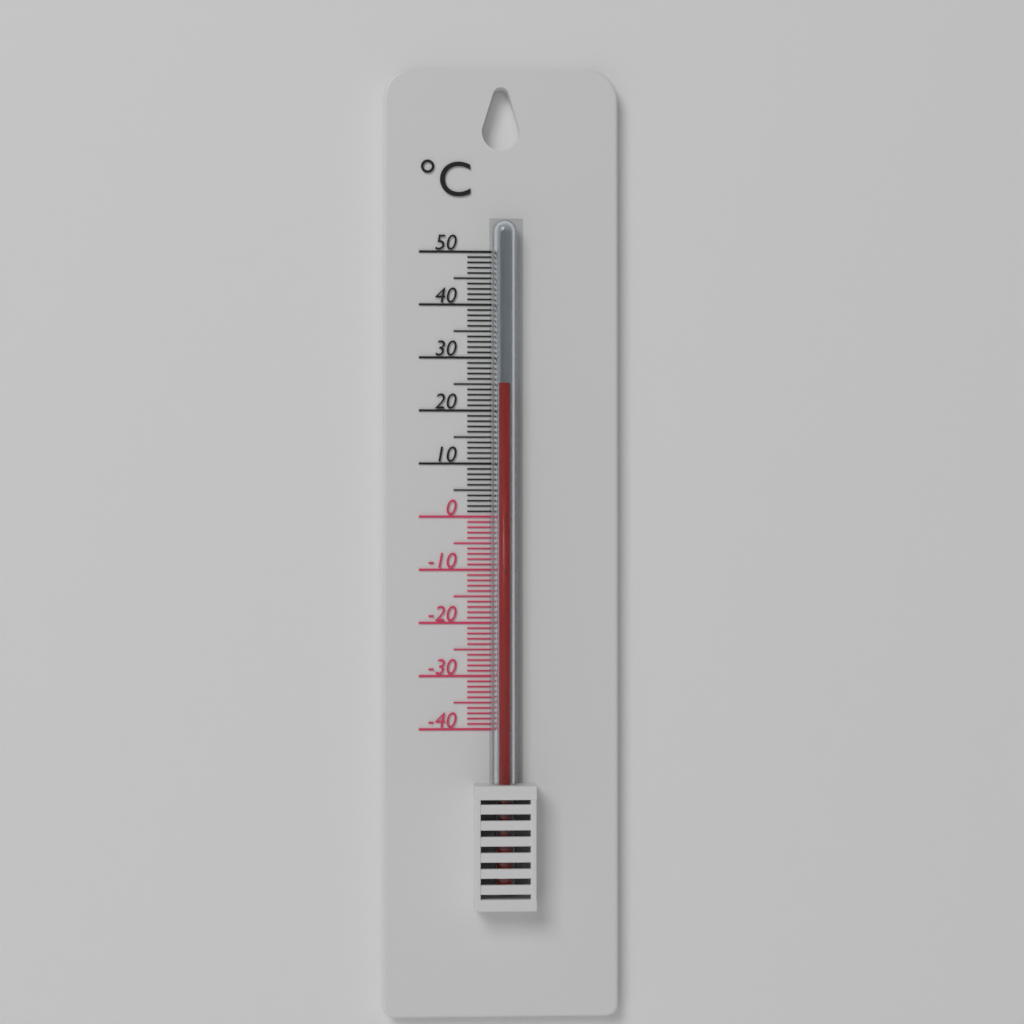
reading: 25 °C
